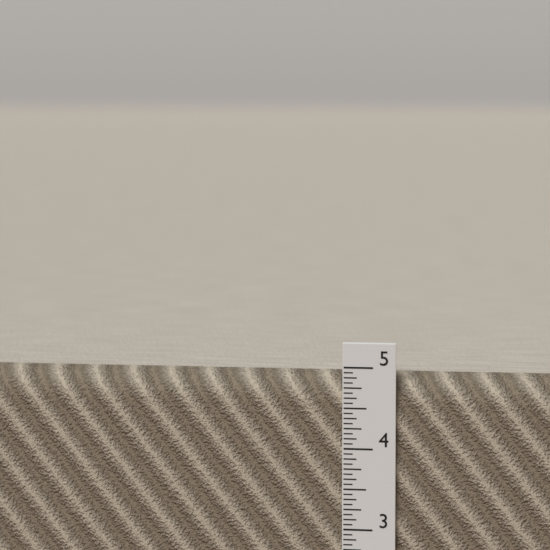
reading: 4.8750 in
